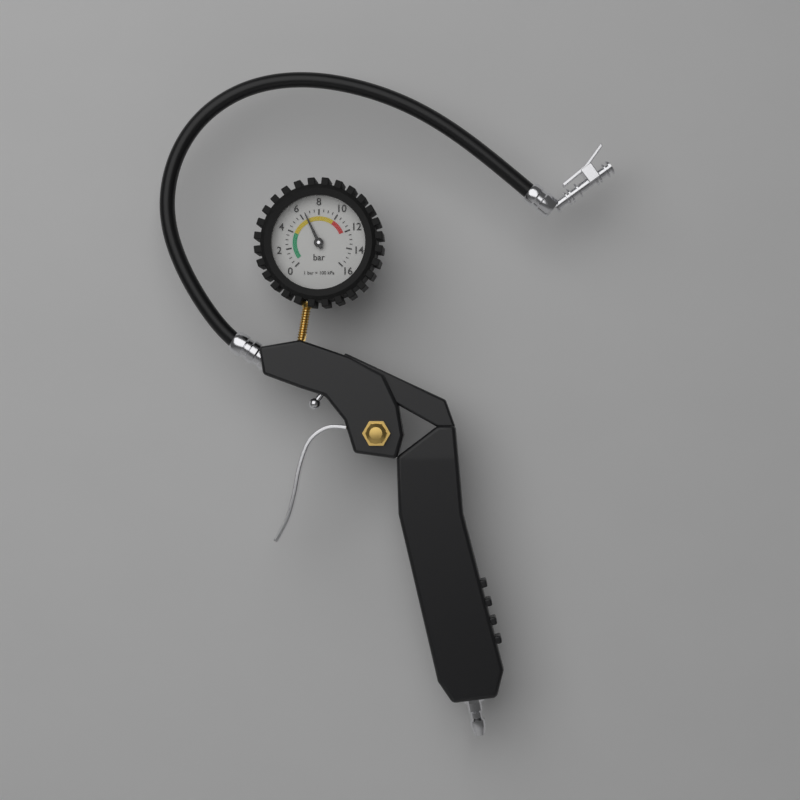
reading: 6.5 bar
